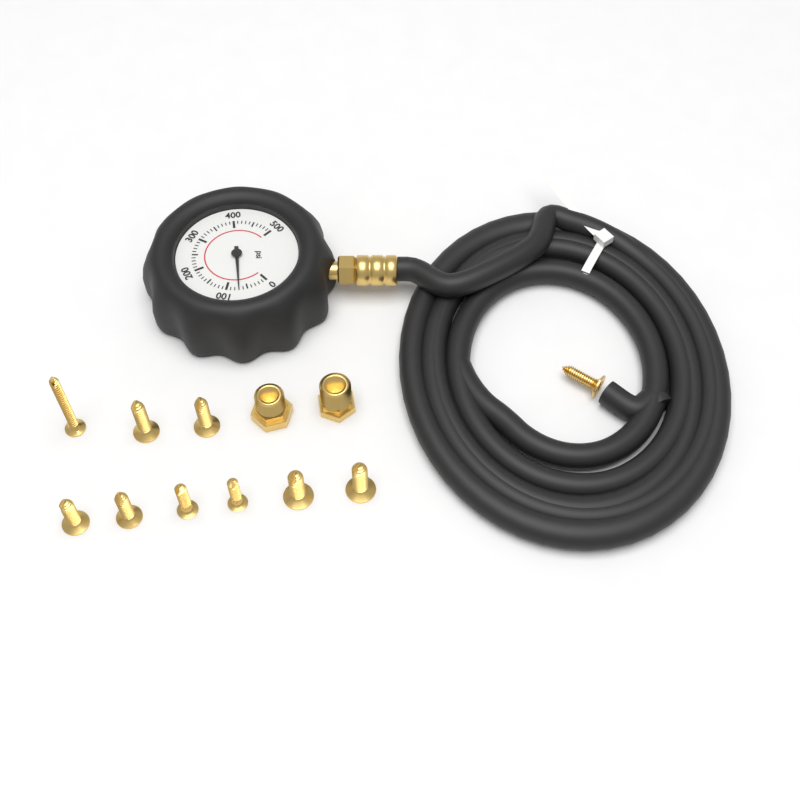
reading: 70 psi
